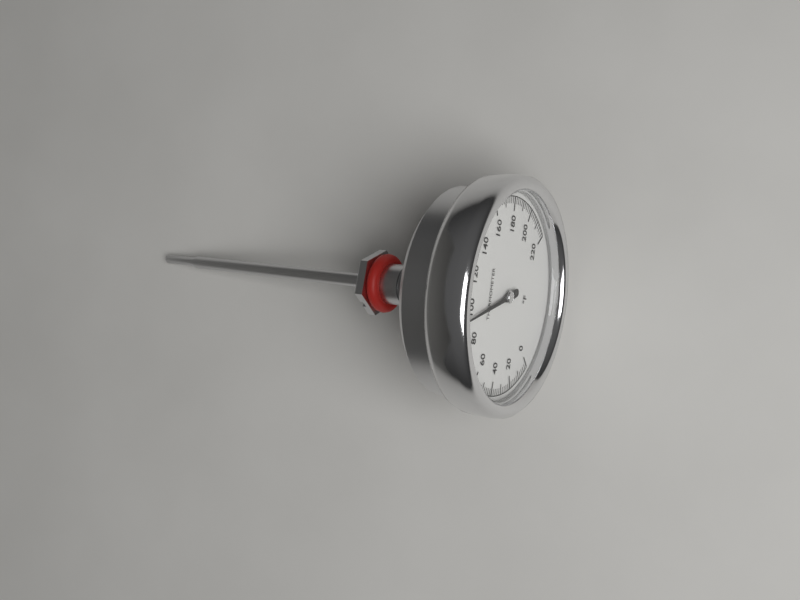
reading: 94 °F
